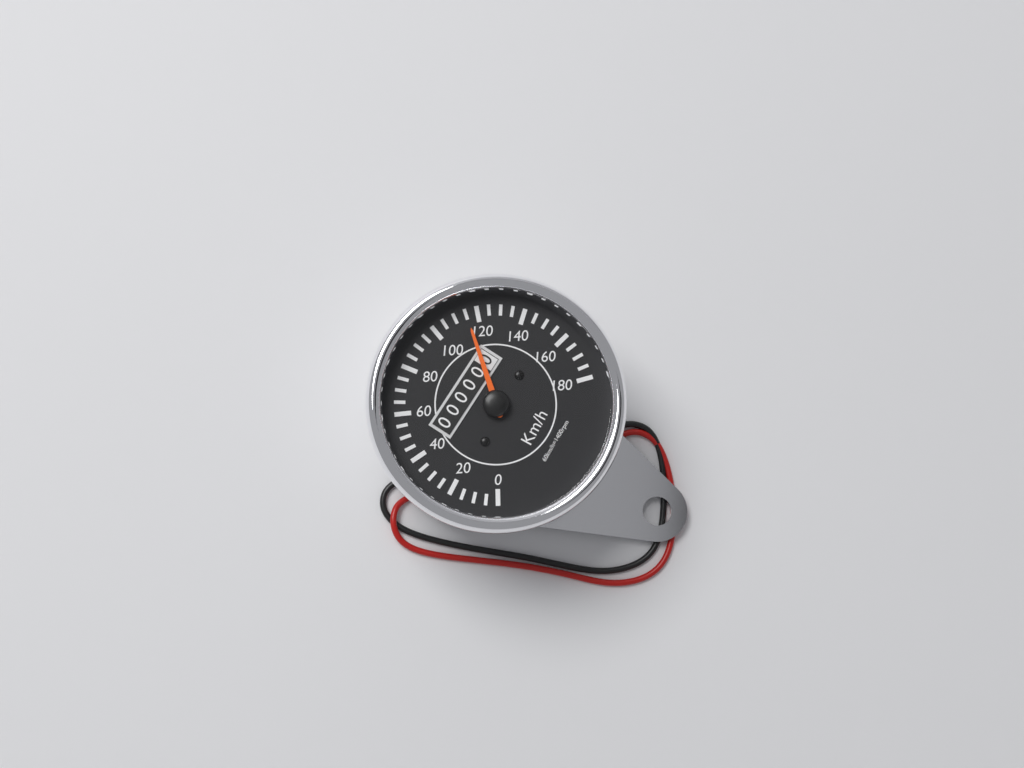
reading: 115 km/h
